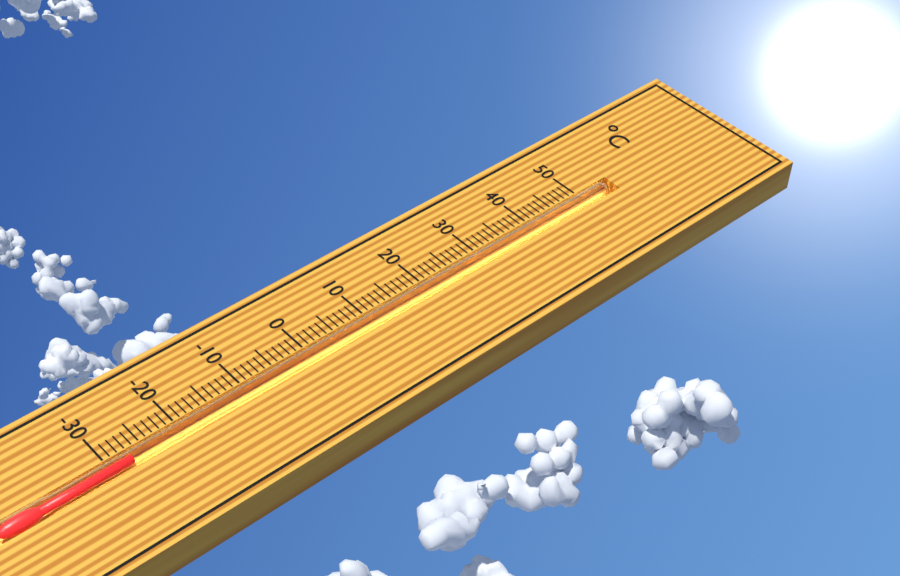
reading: -27 °C
